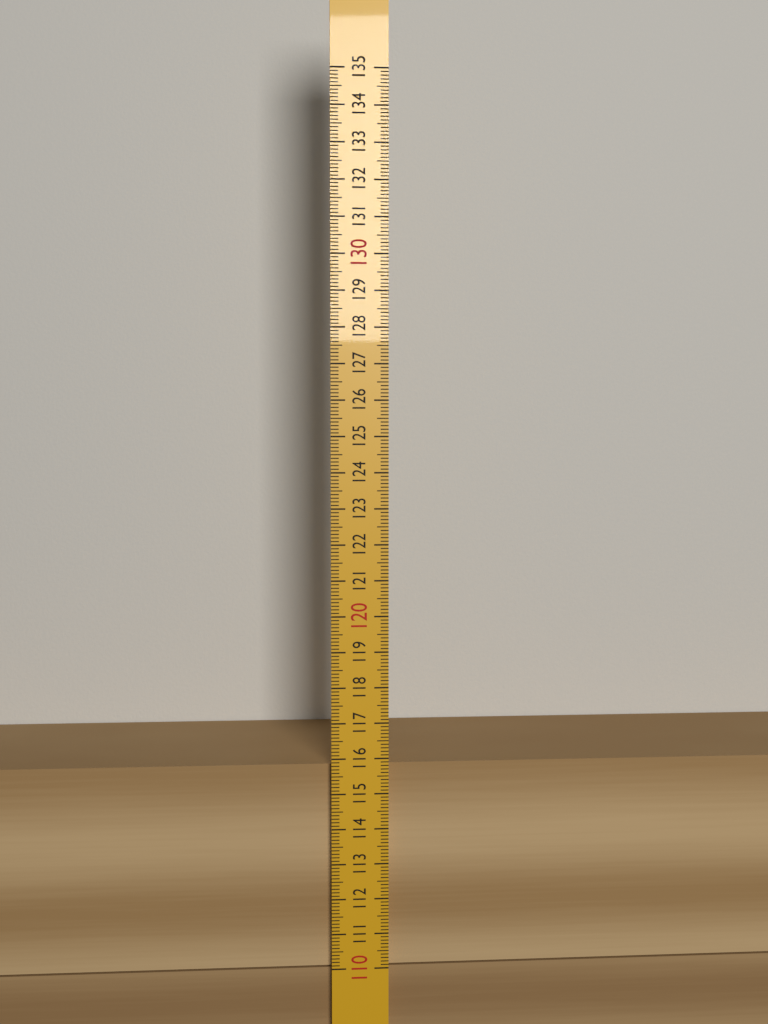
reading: 115.8 (no unit)
